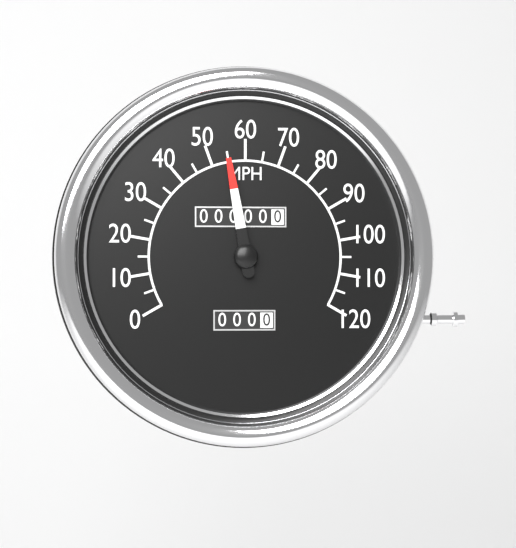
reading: 55 MPH
